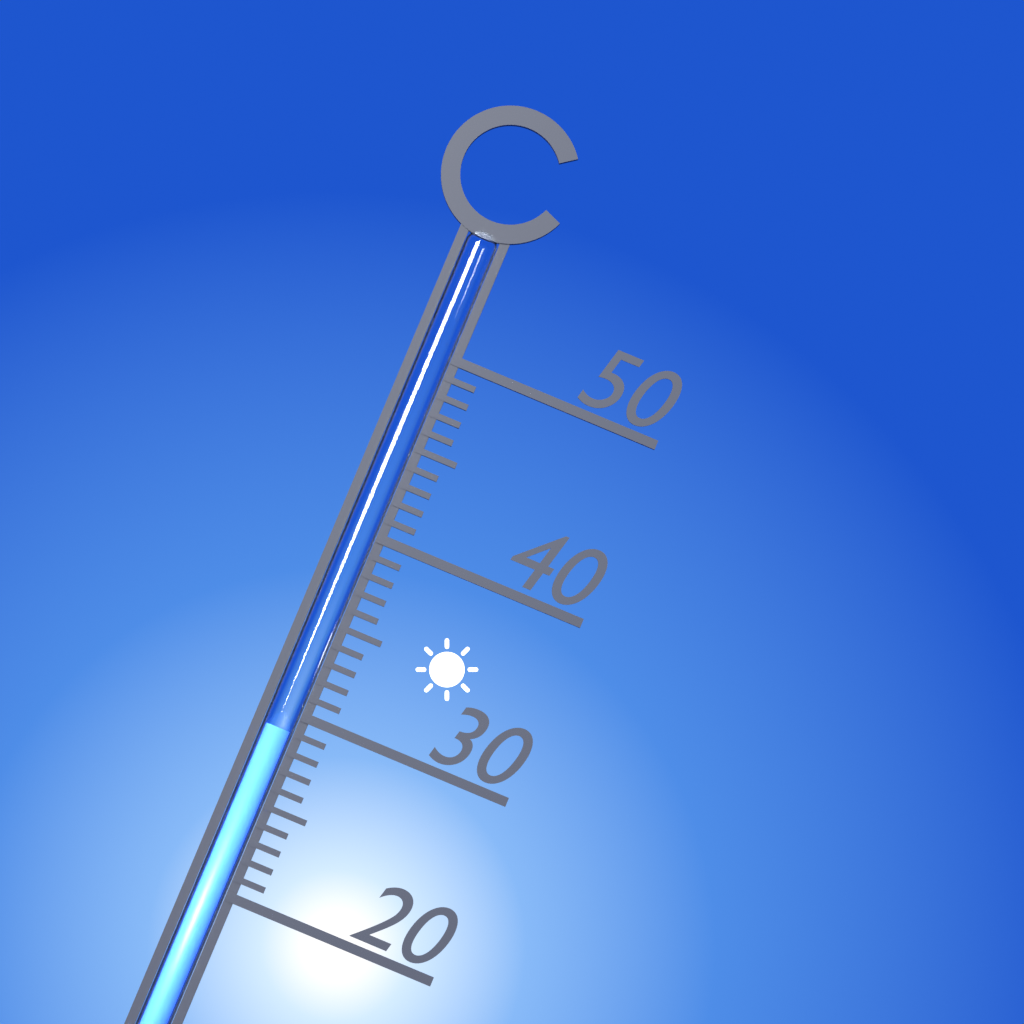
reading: 29 °C
